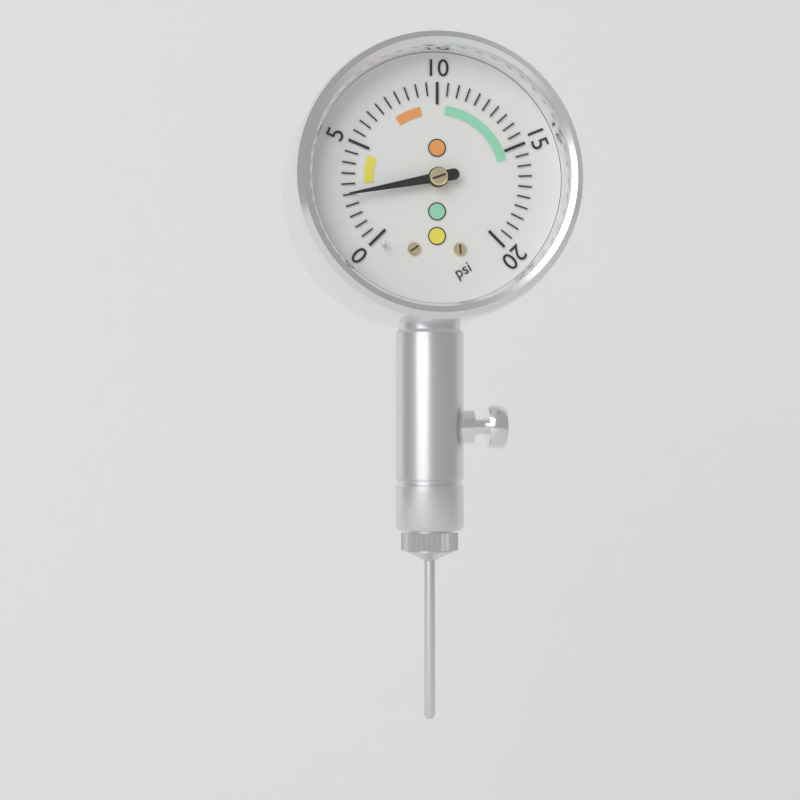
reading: 2.5 psi
